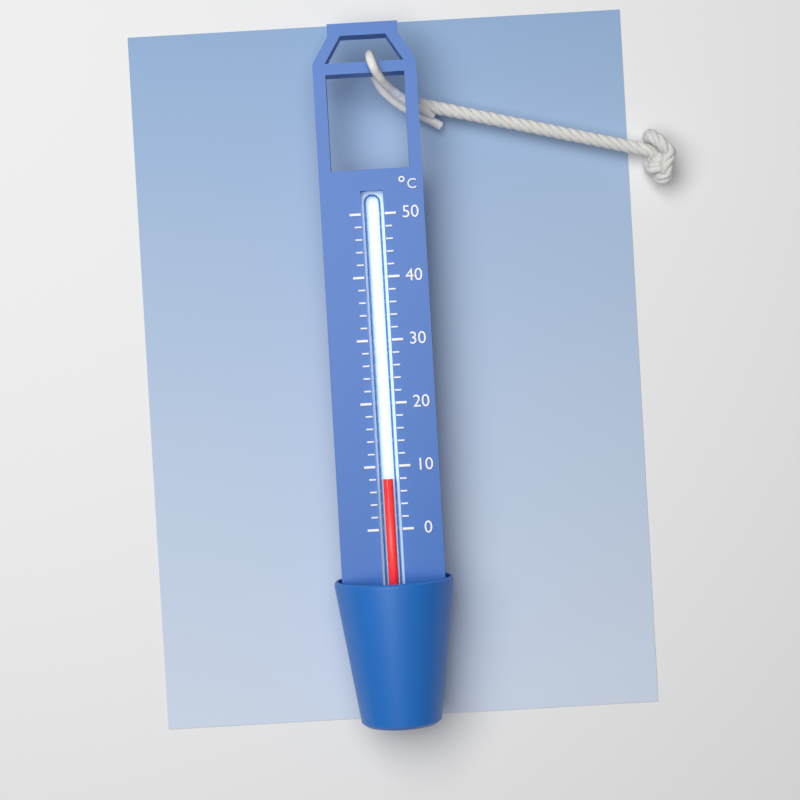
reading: 8 °C
